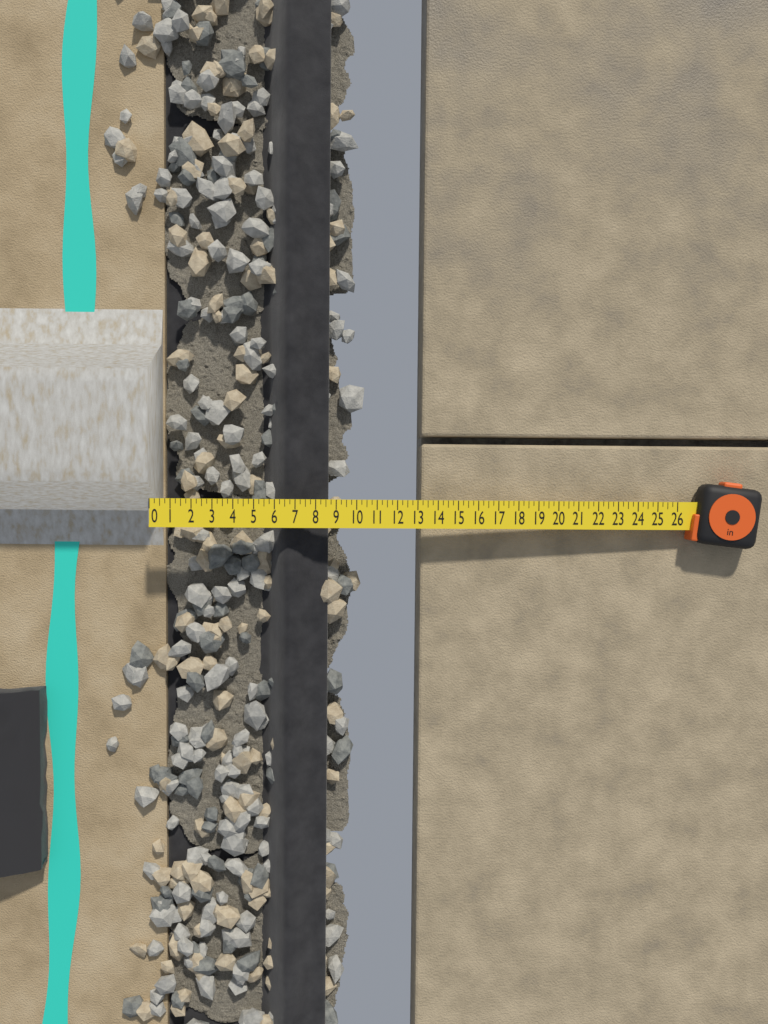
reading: 8.50 in
